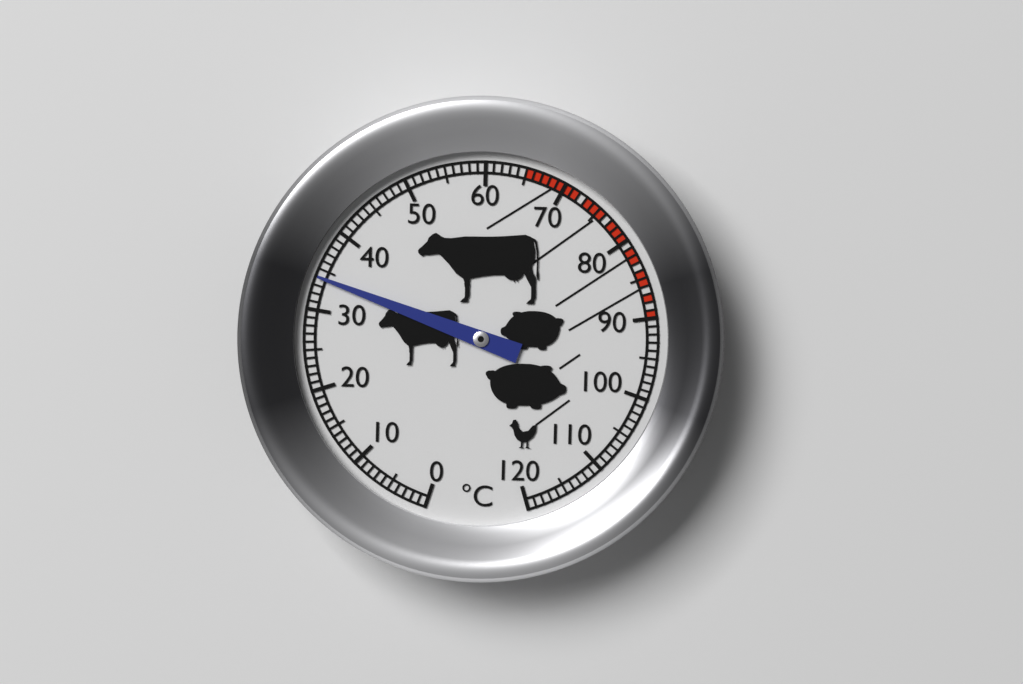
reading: 34 °C
